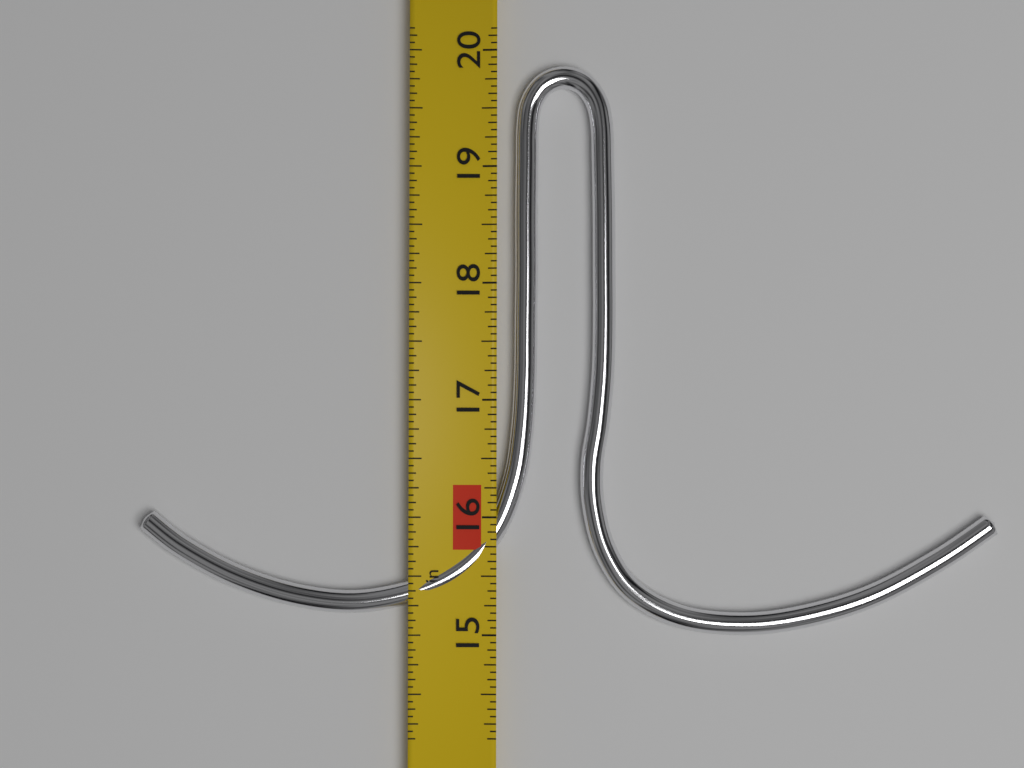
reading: 19.8750 in
